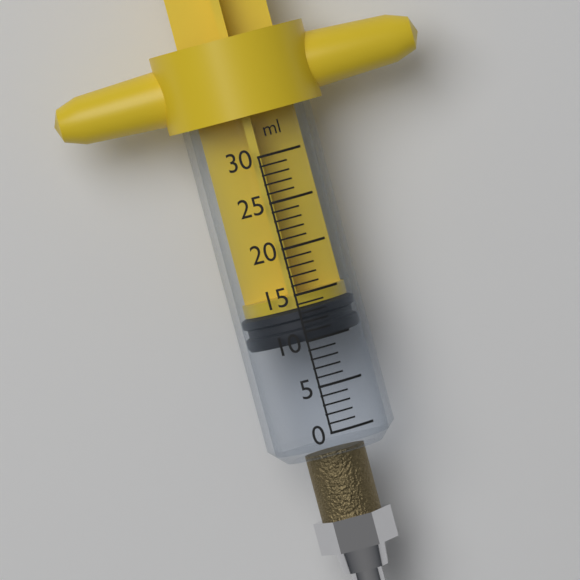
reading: 10 ml
